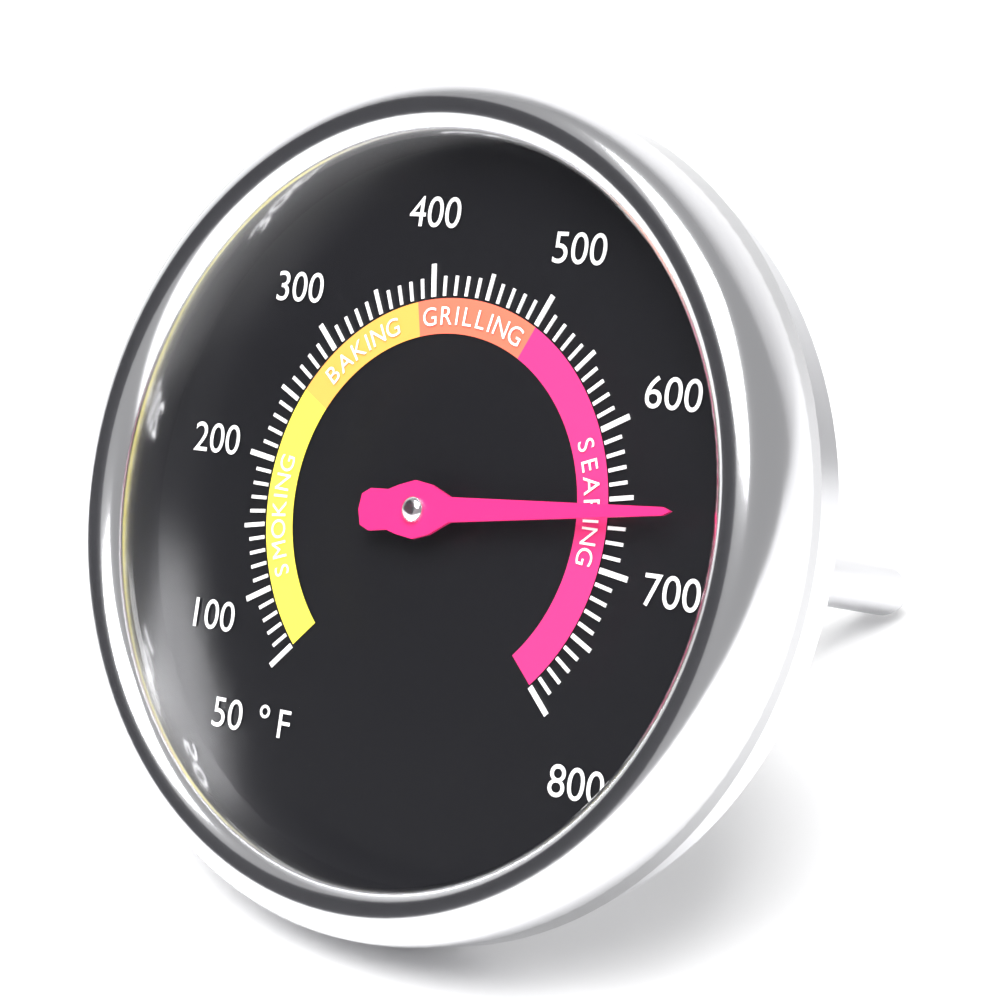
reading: 660 °F
